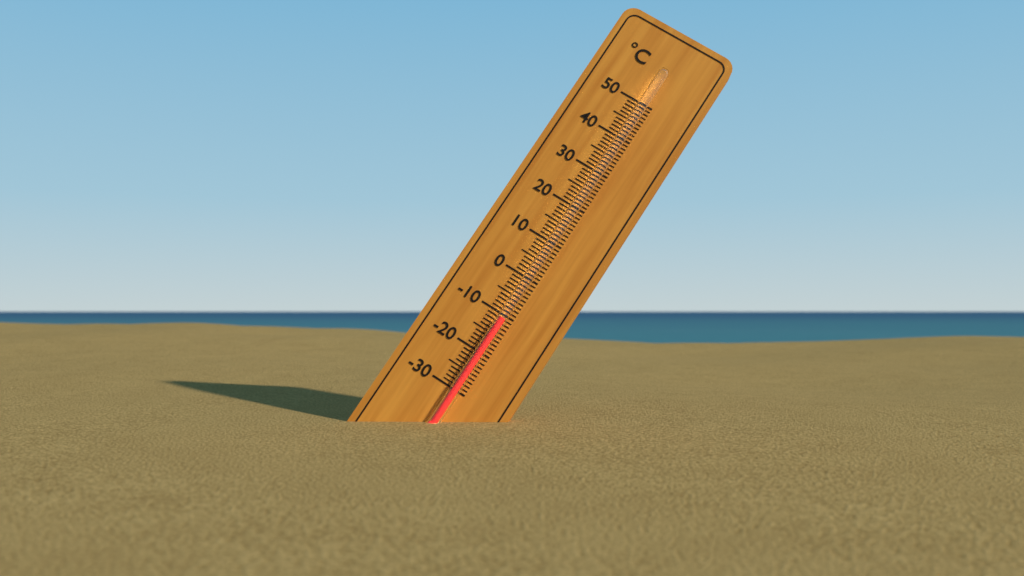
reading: -11 °C
